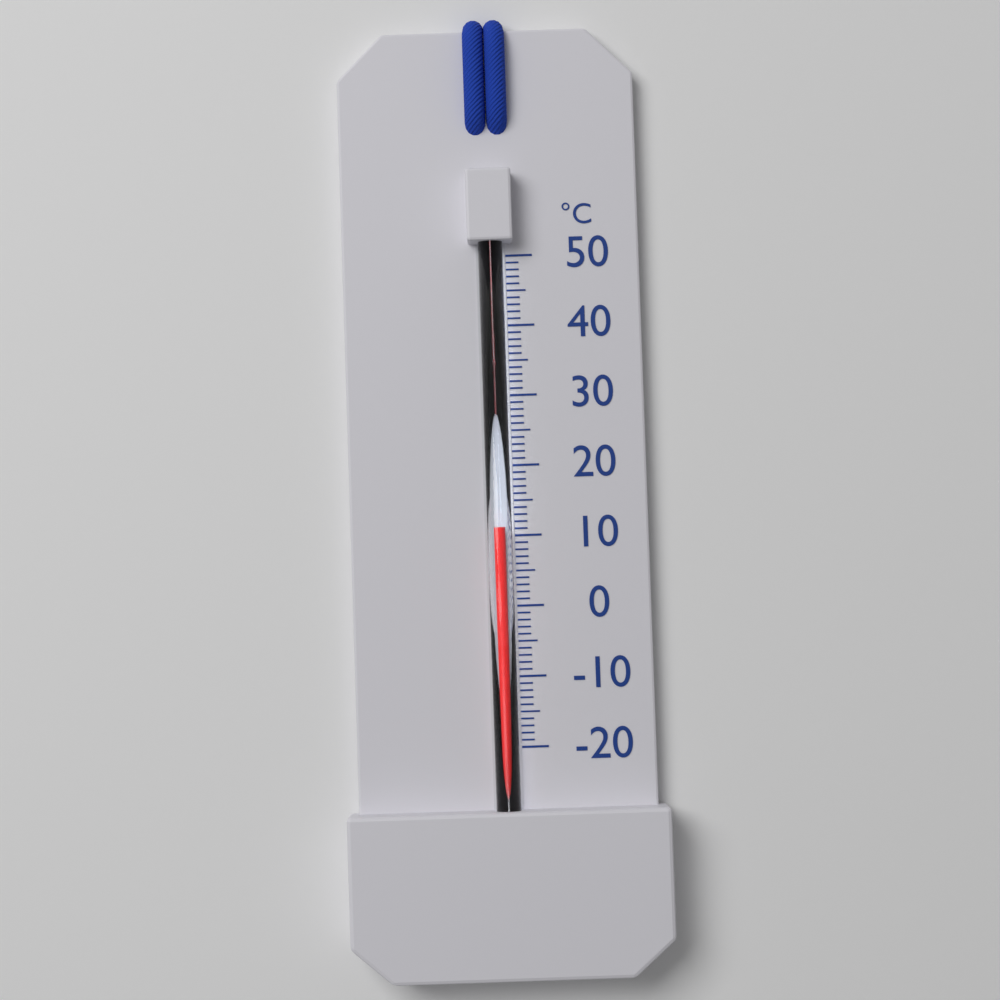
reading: 11 °C
